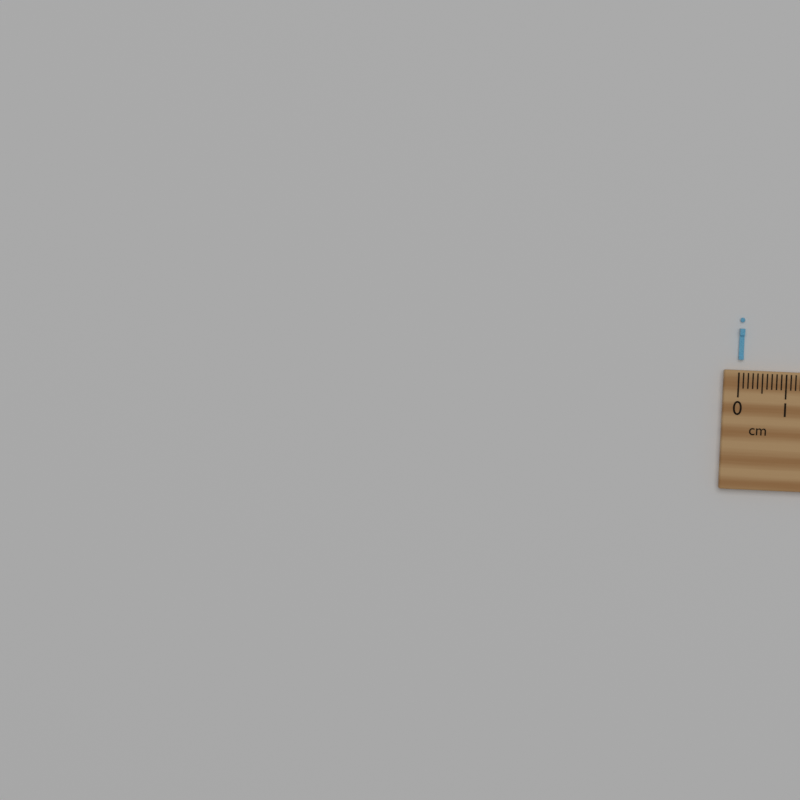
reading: 0.1 cm
